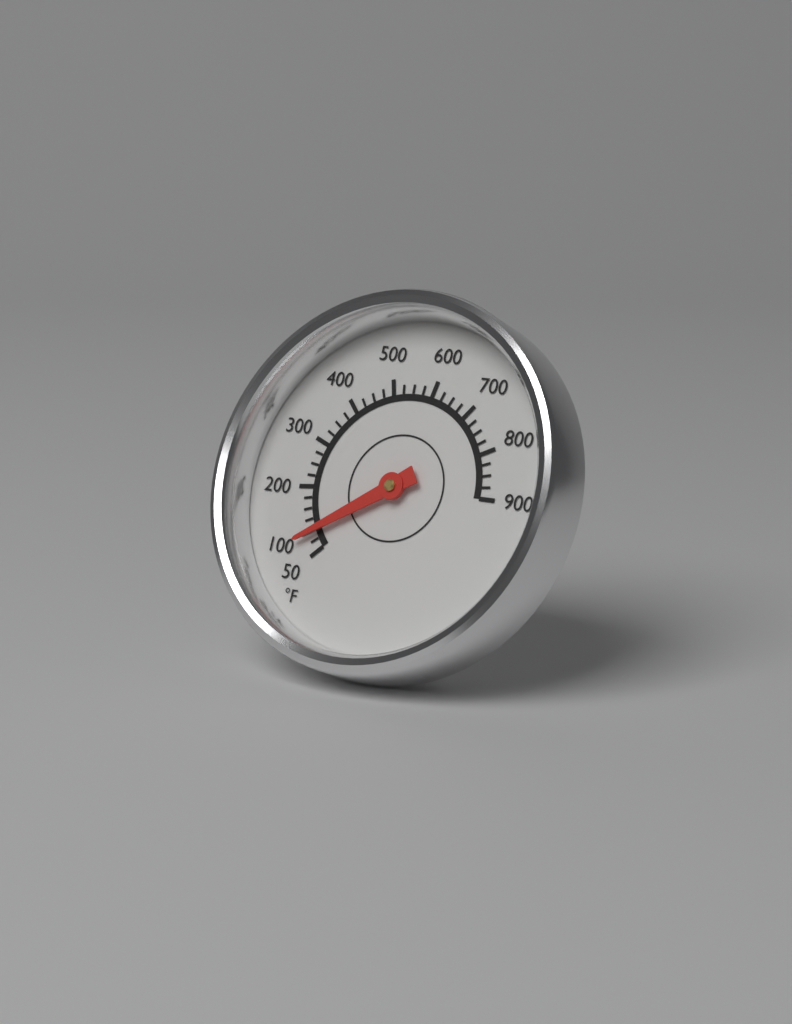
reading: 95 °F
